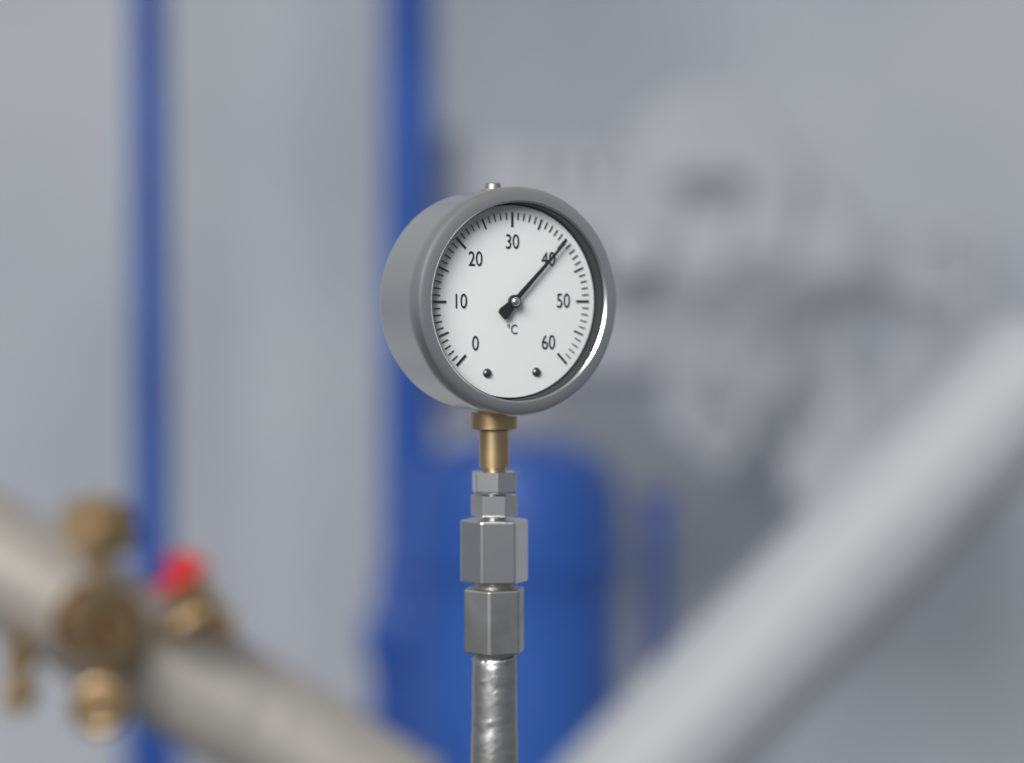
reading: 40 °C
